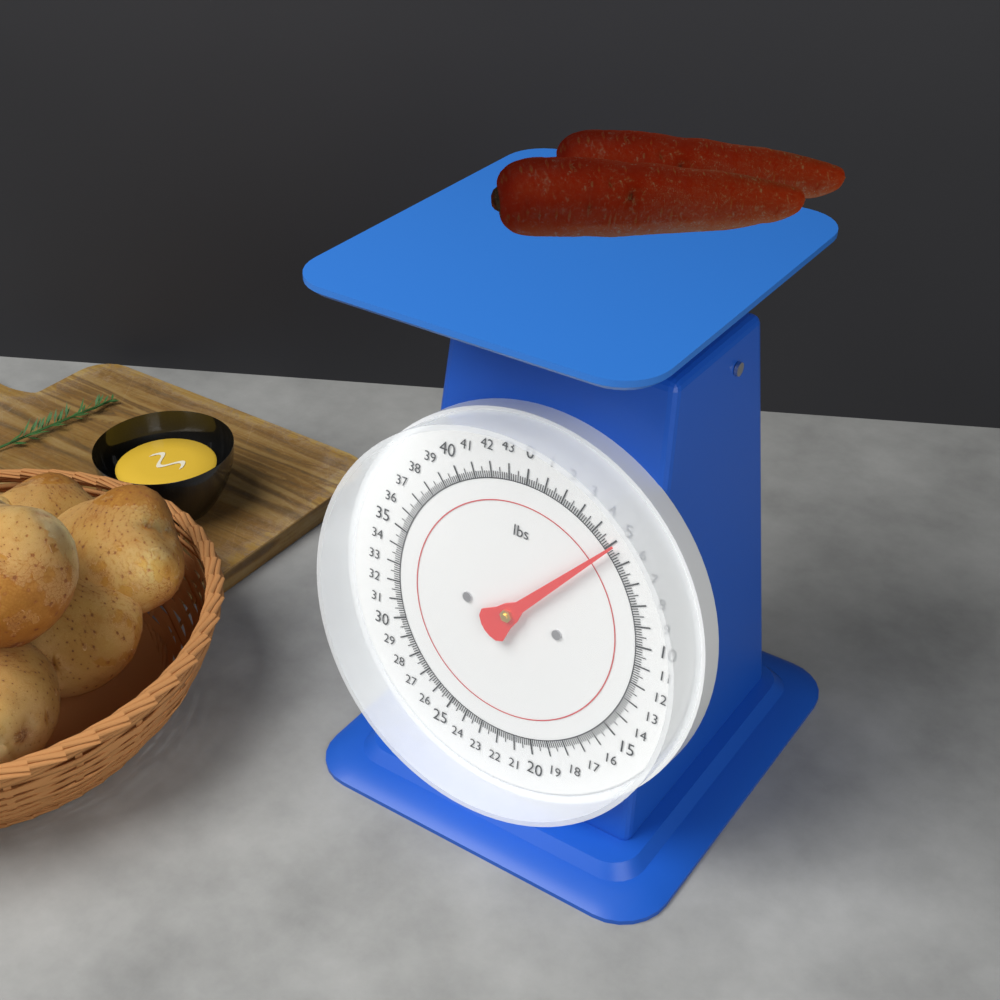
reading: 5.125 lbs
